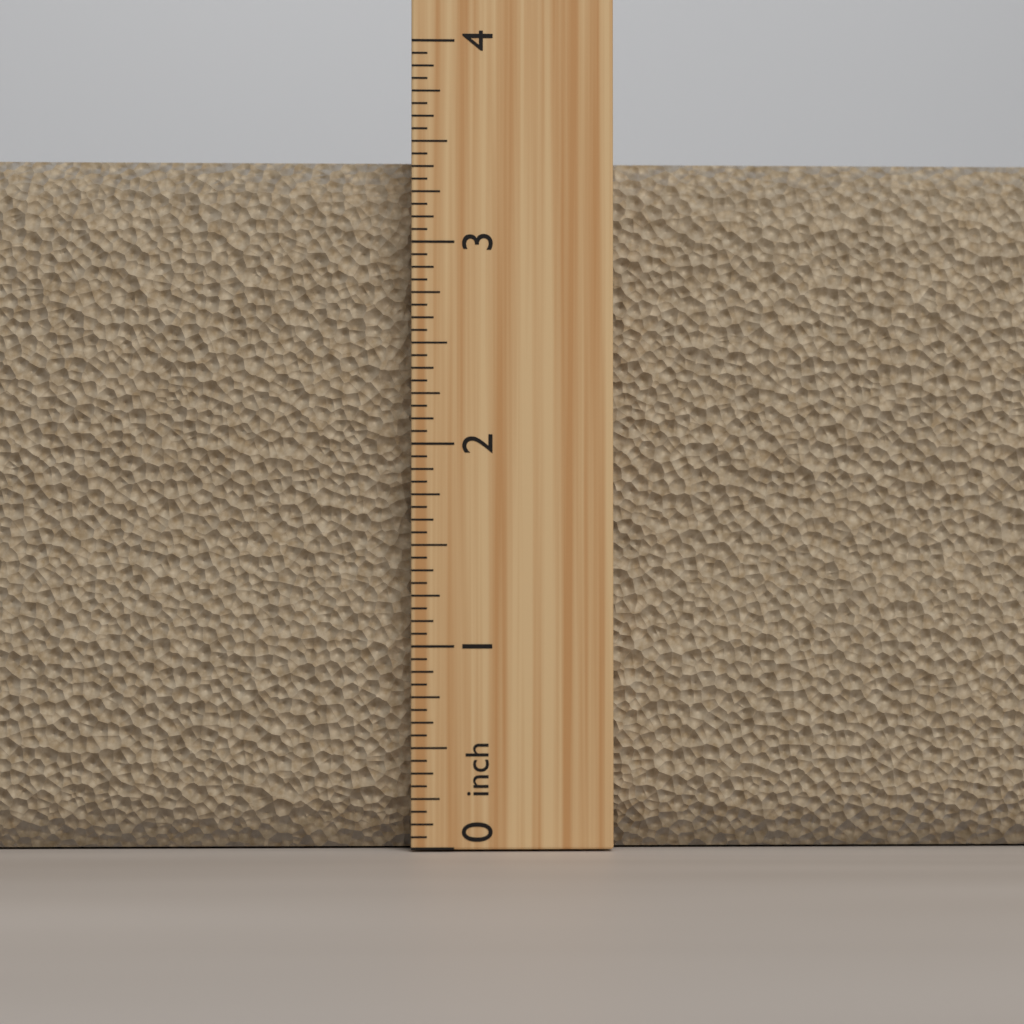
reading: 3.4375 inch
